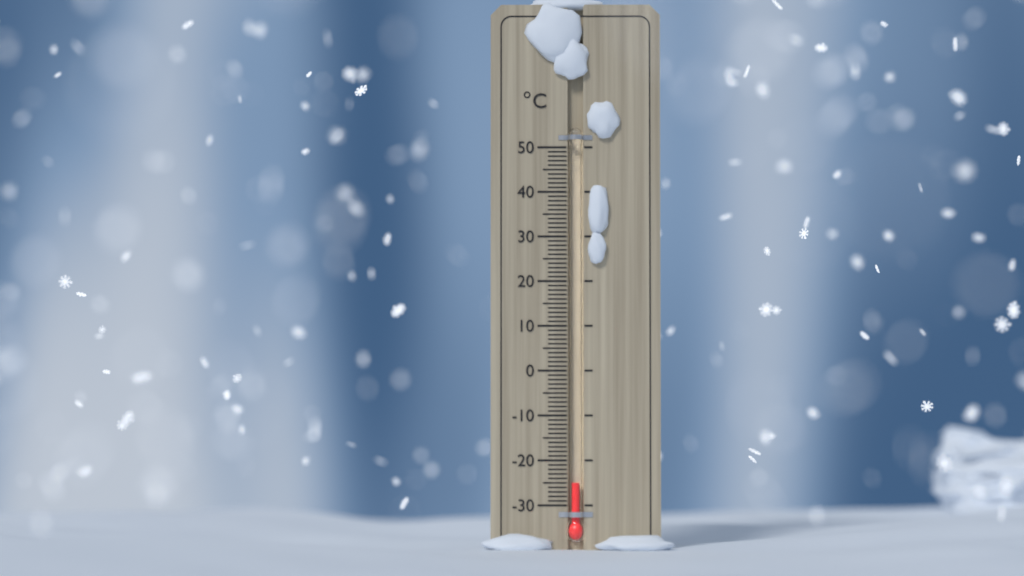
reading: -25 °C
